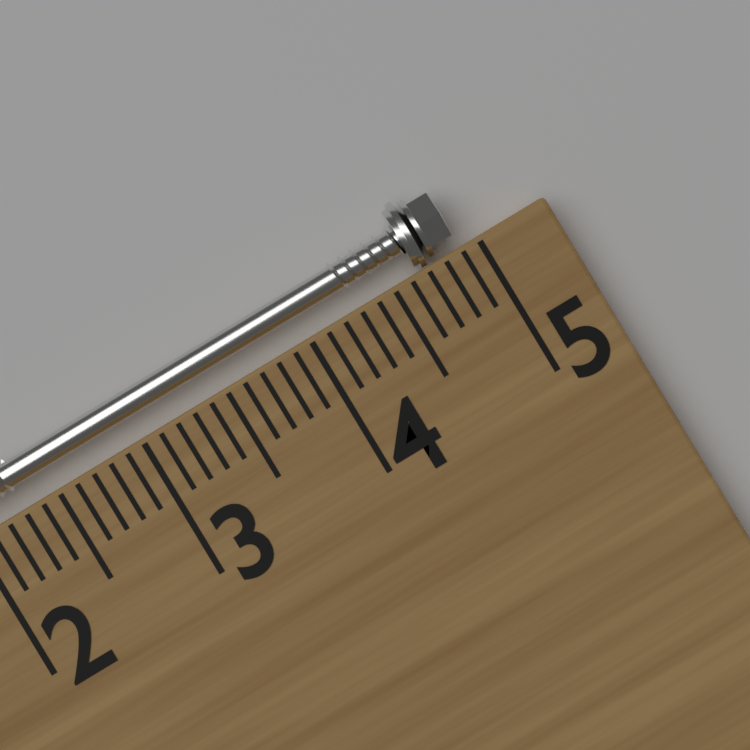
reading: 4.9 cm
